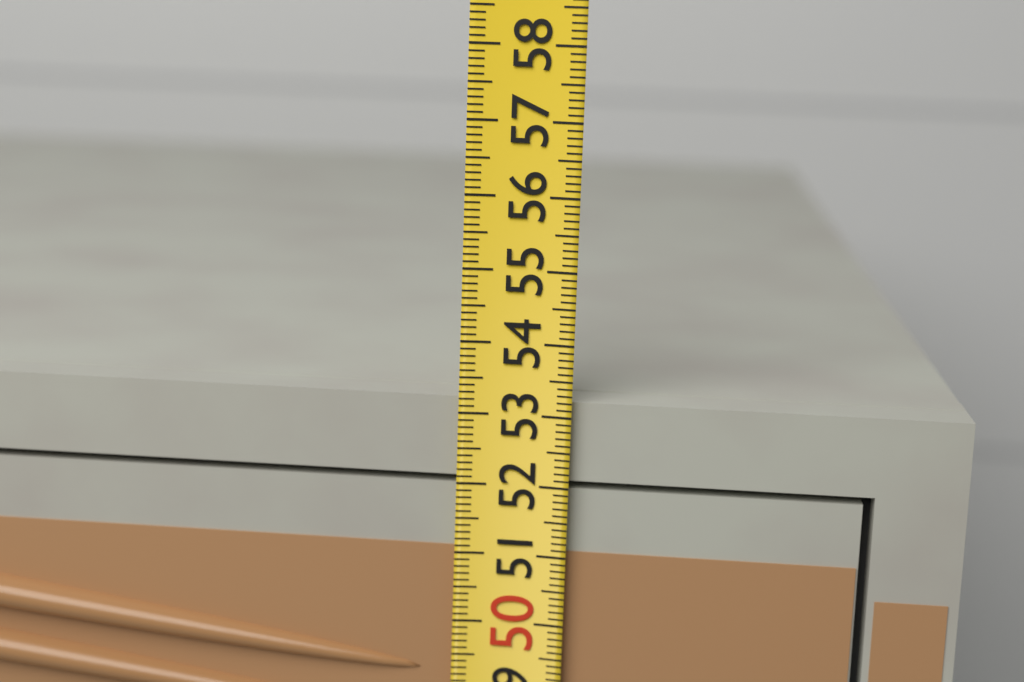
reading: 53.2 (no unit)
